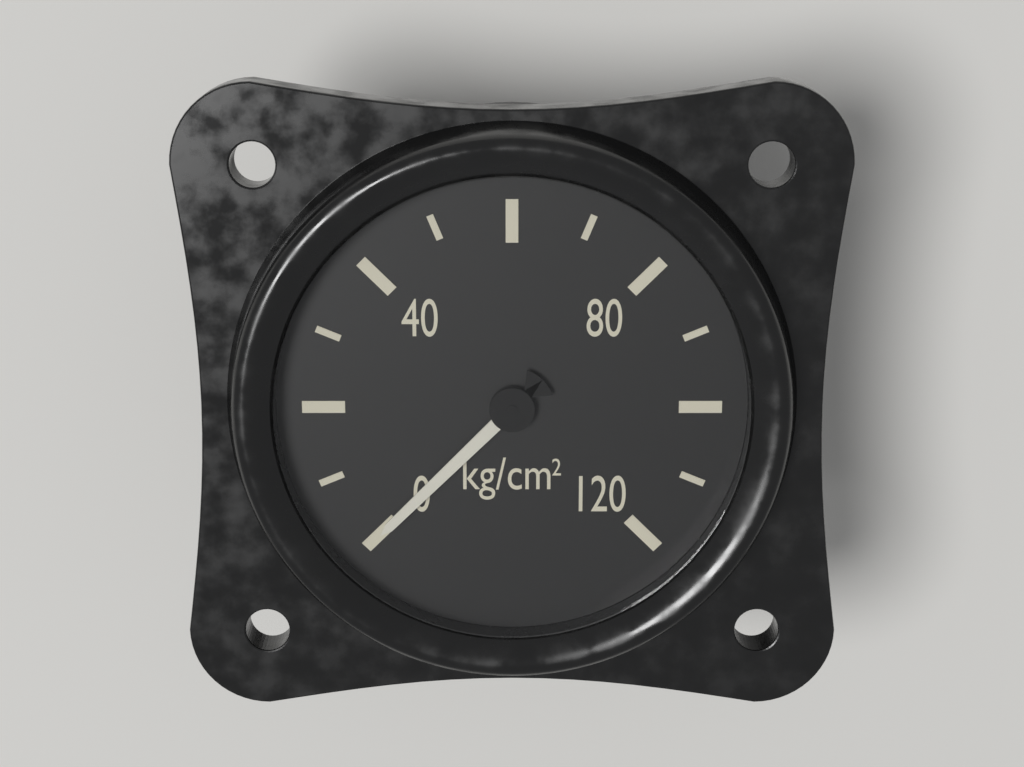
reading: 0 kg/cm²
